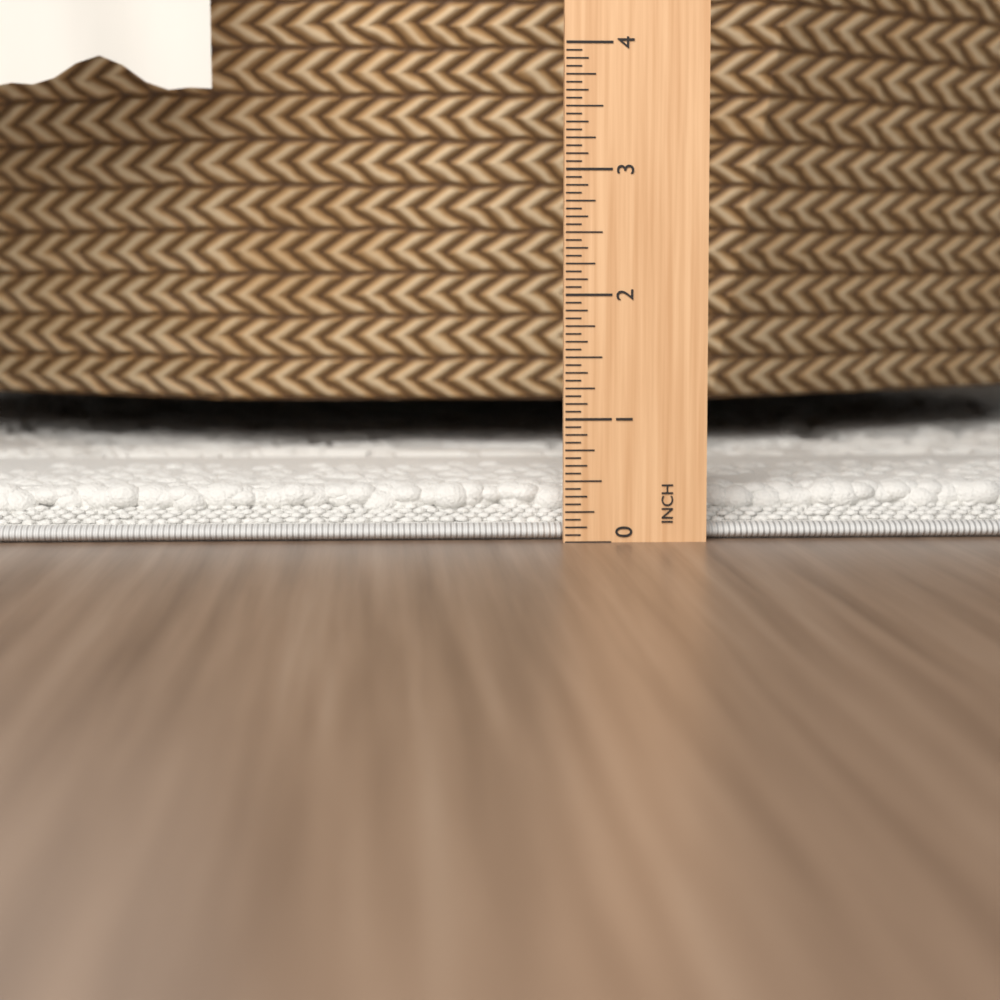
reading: 0.4375 in
